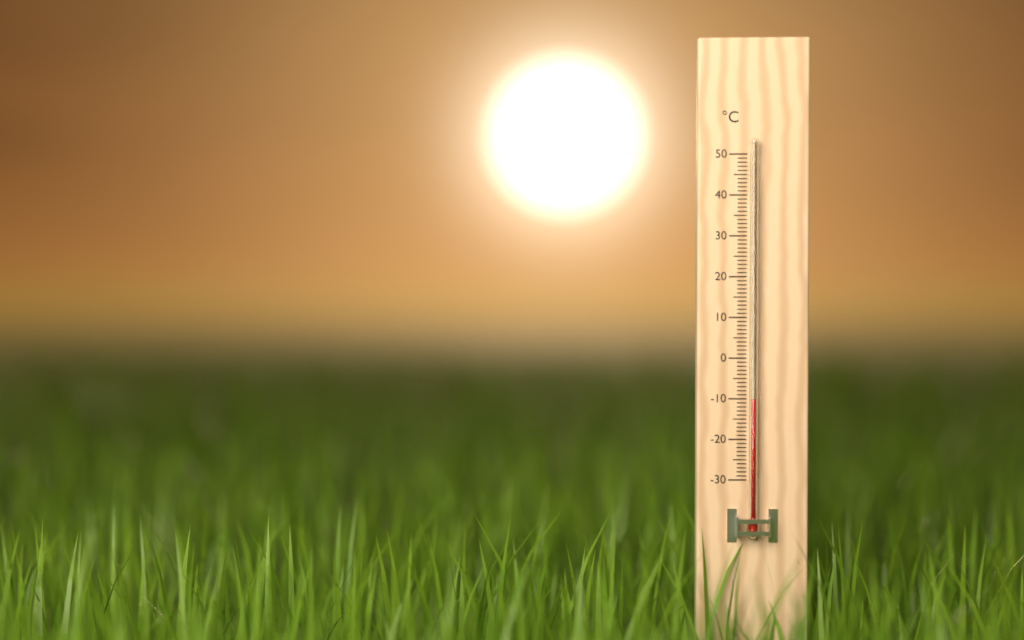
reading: -10 °C
